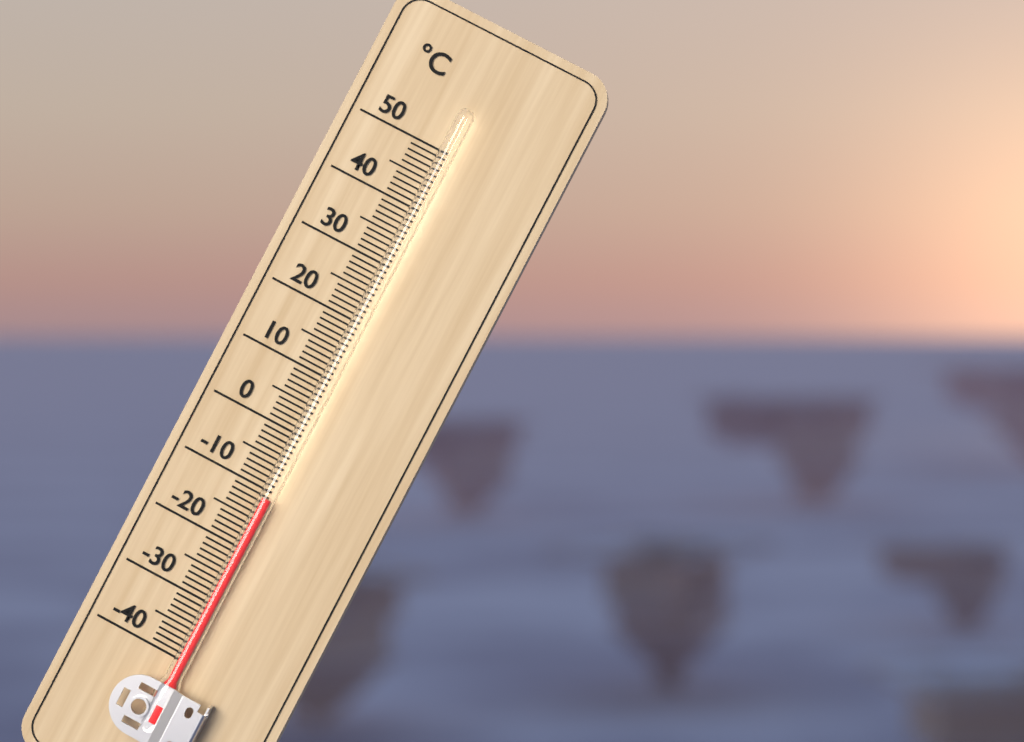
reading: -11 °C
